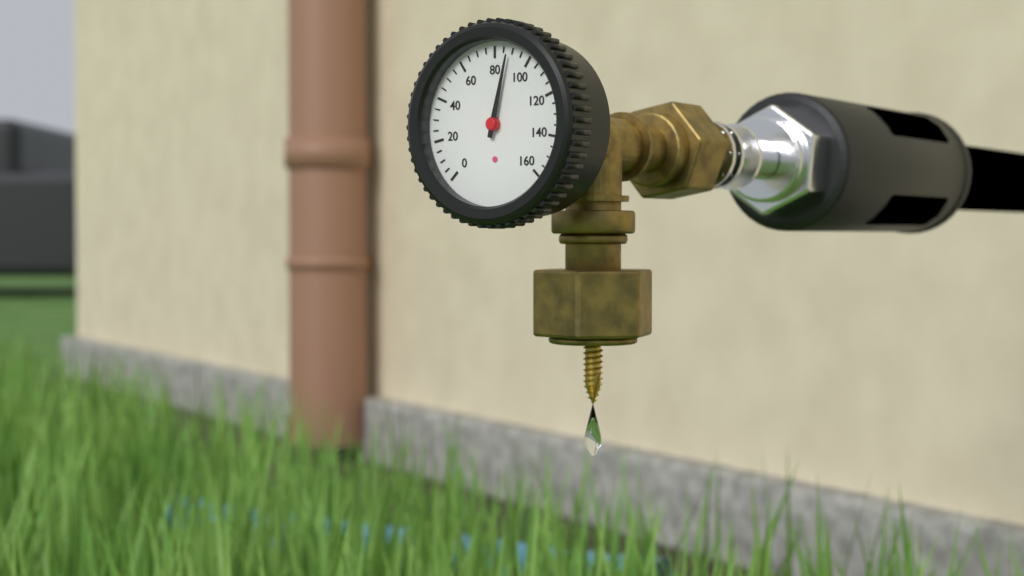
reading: 88 (no unit)
